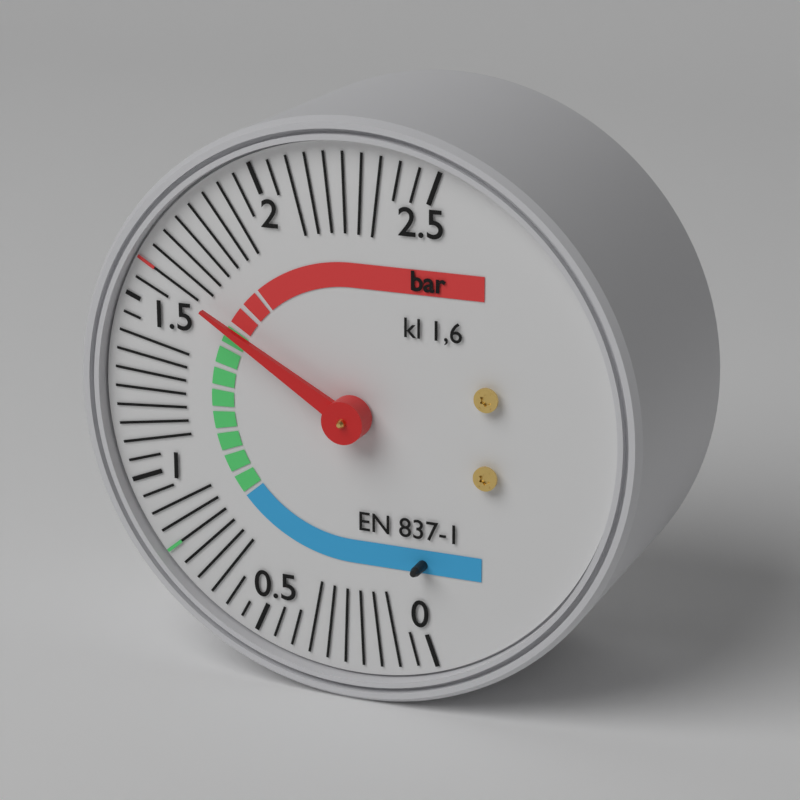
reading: 1.60 bar
